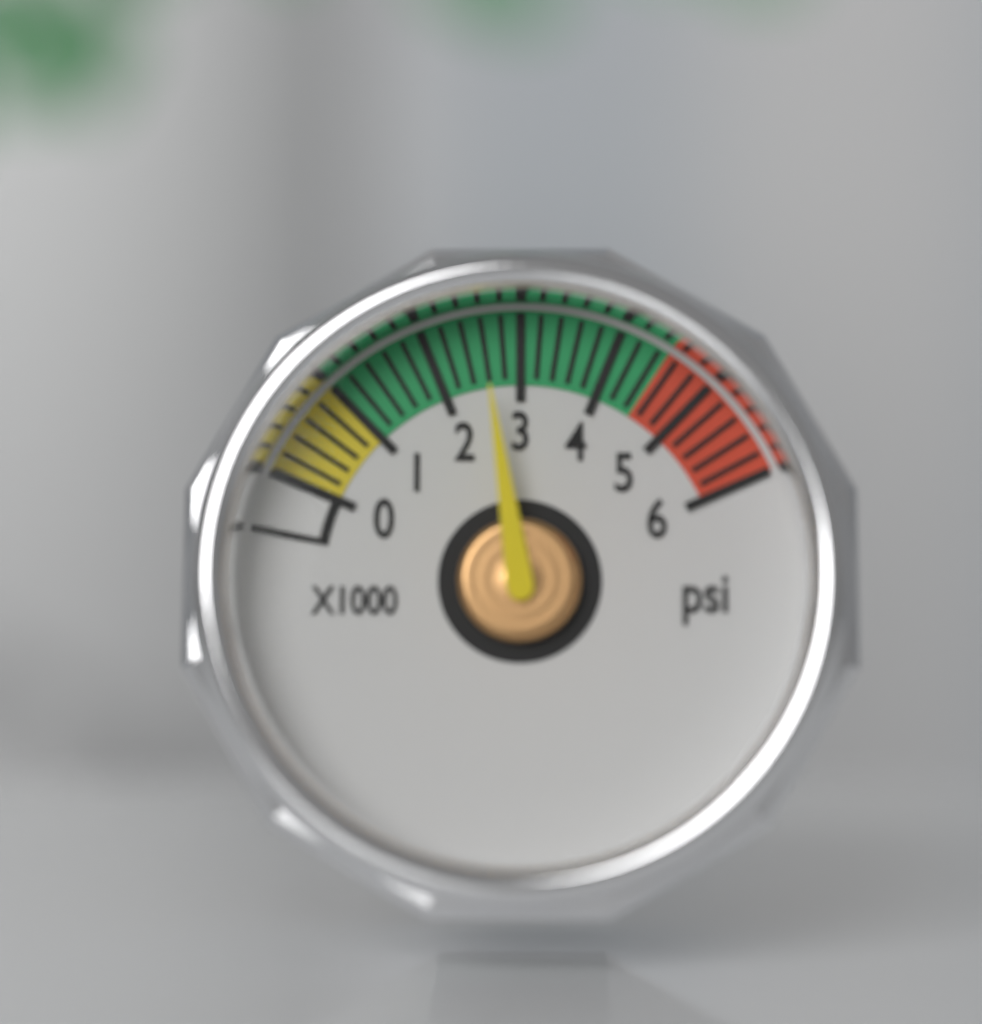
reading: 2600 psi
